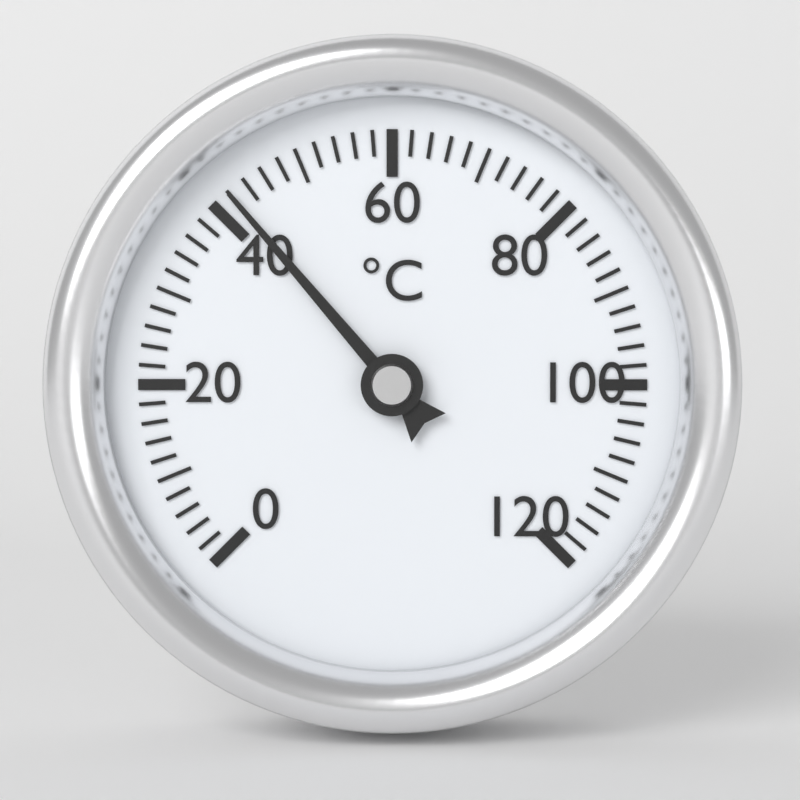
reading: 42 °C
